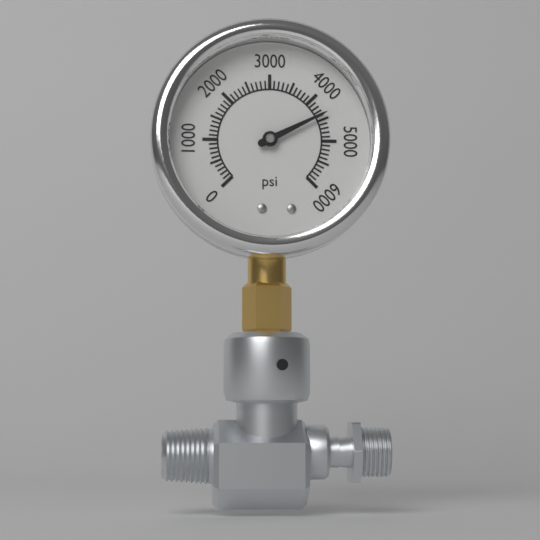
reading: 4400 psi
